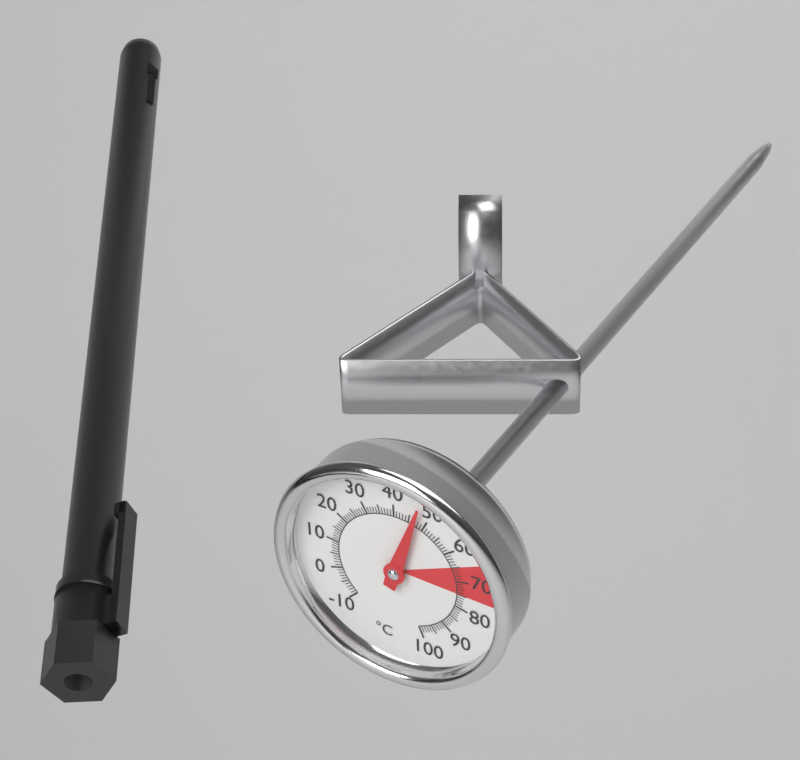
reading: 47 °C
